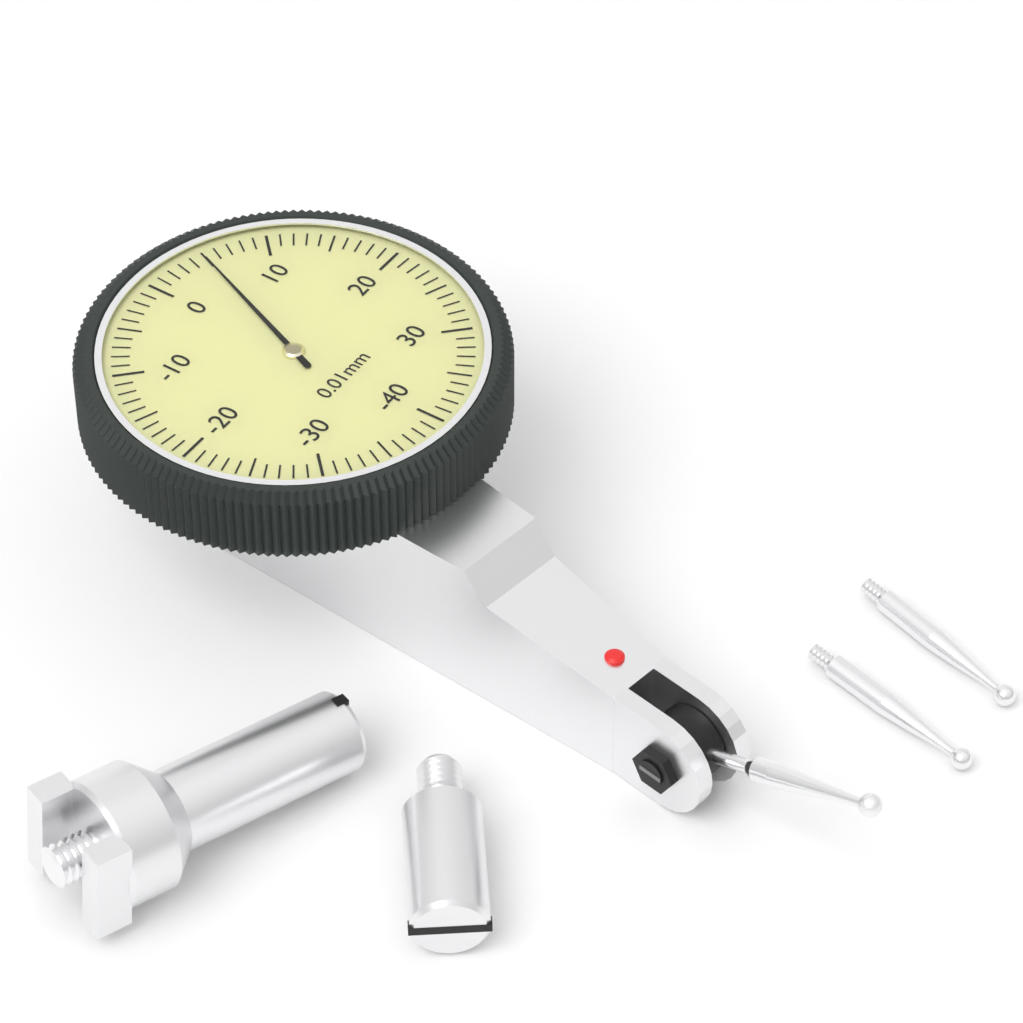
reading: 5 0.01mm
